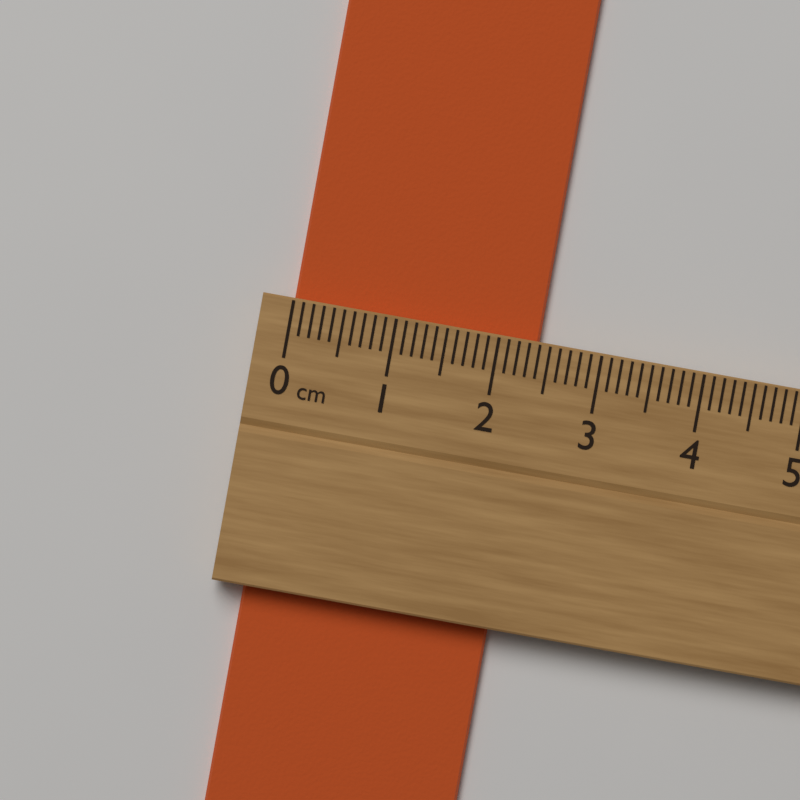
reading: 2.4 cm
